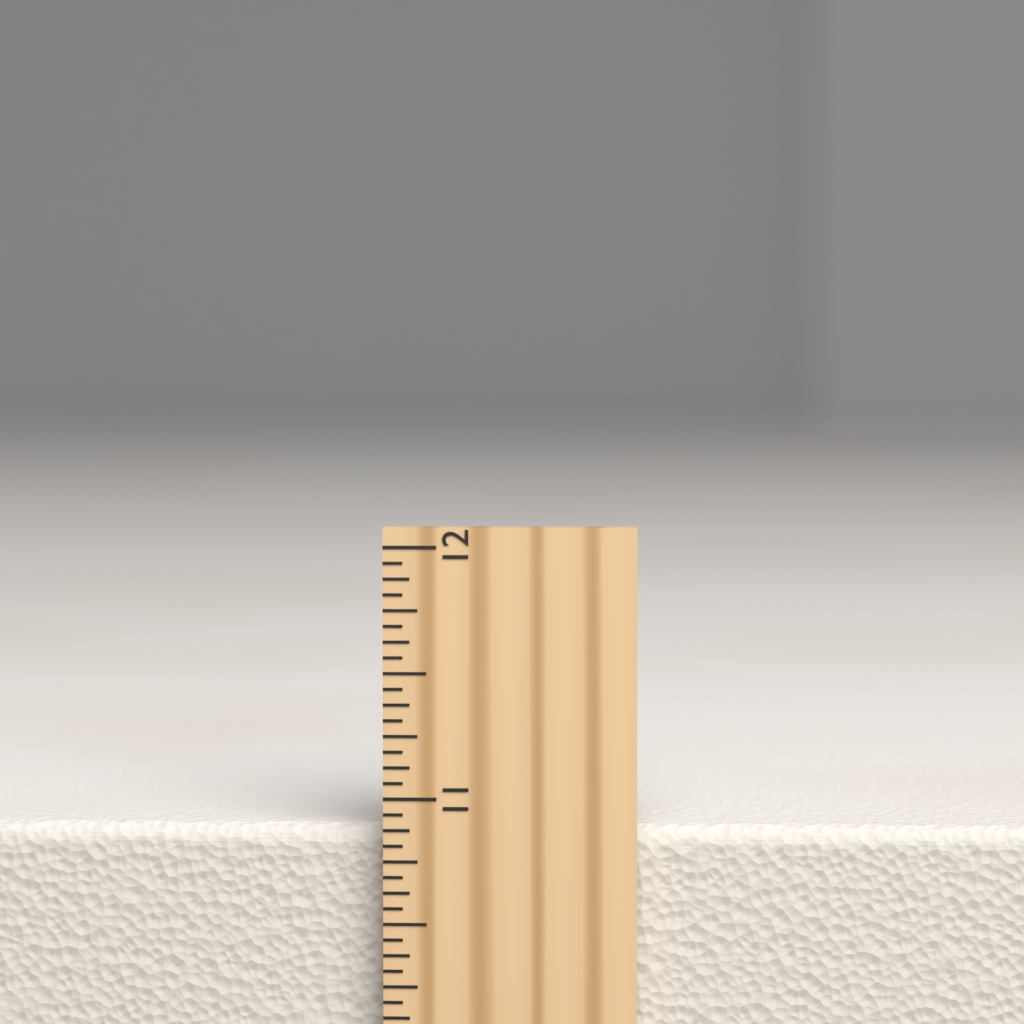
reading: 10.8750 inch
